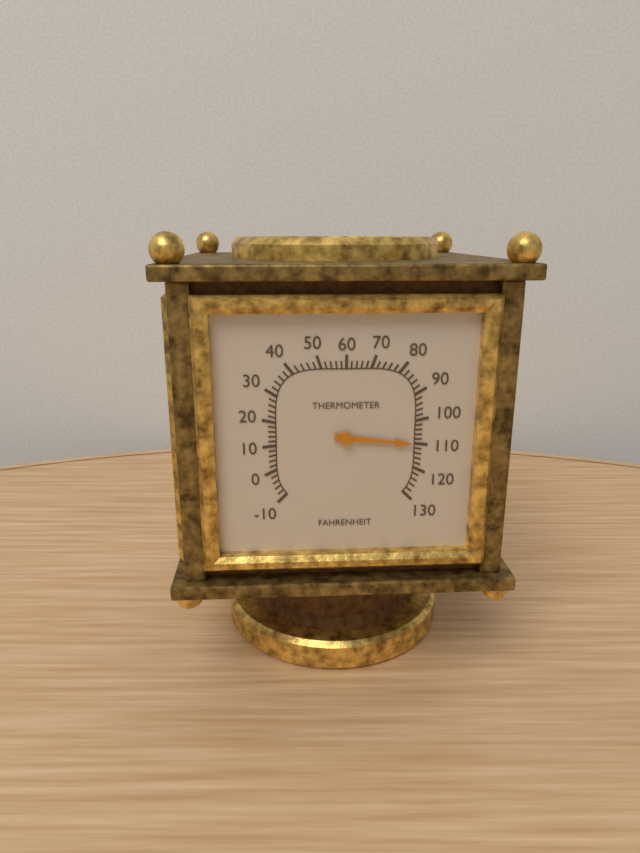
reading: 110 °F
